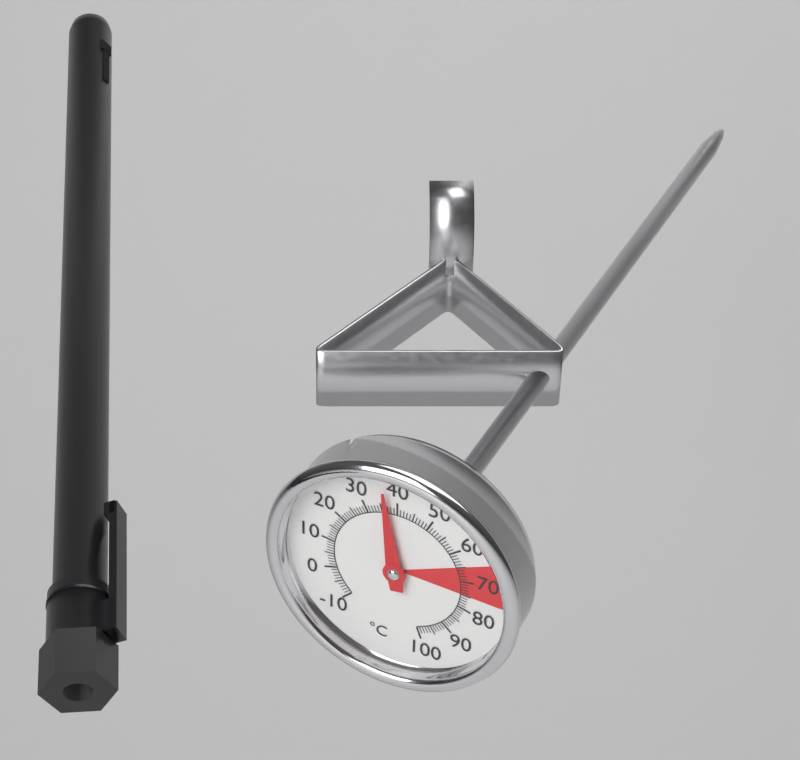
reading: 37 °C
